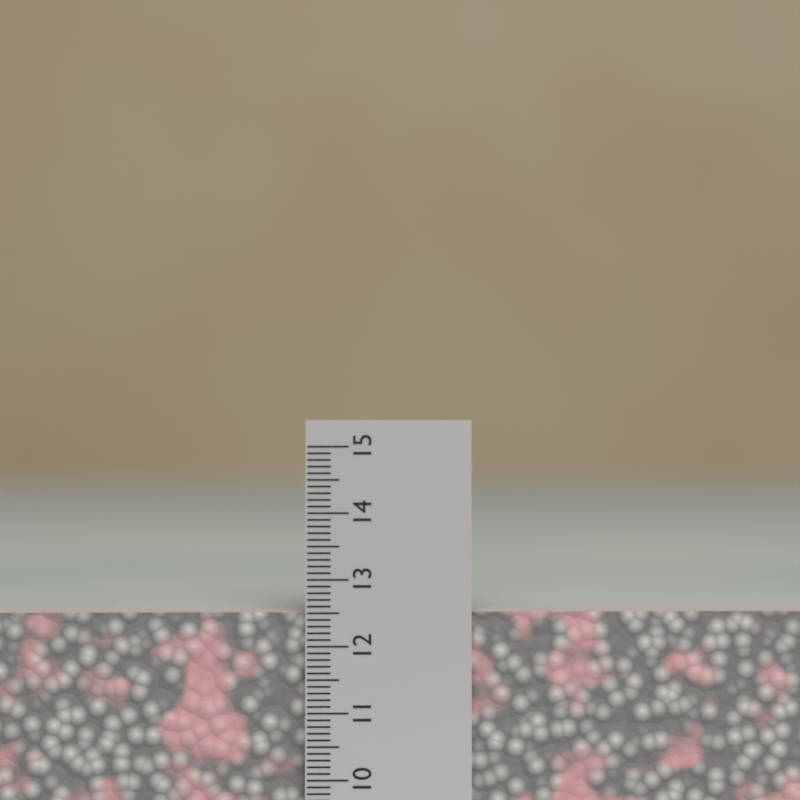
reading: 12.5 cm
